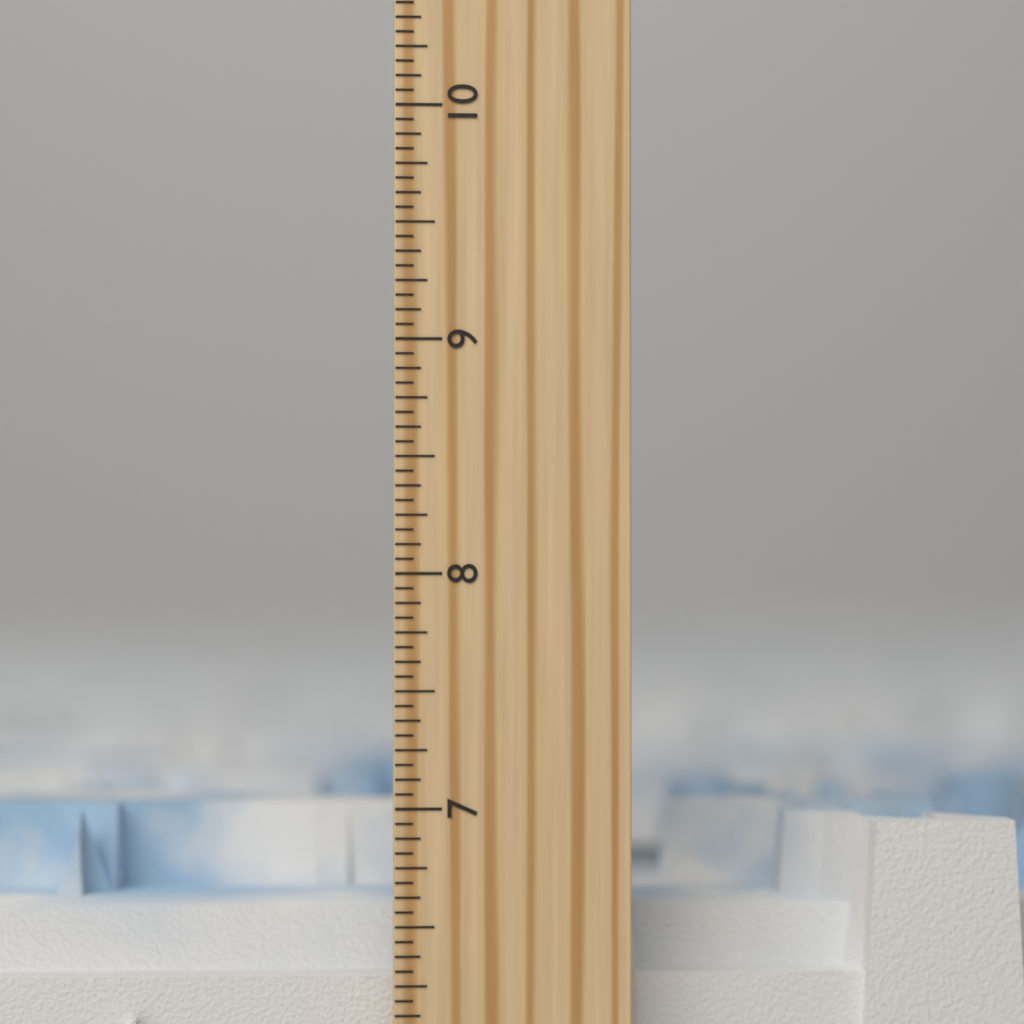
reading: 6.9375 inch
